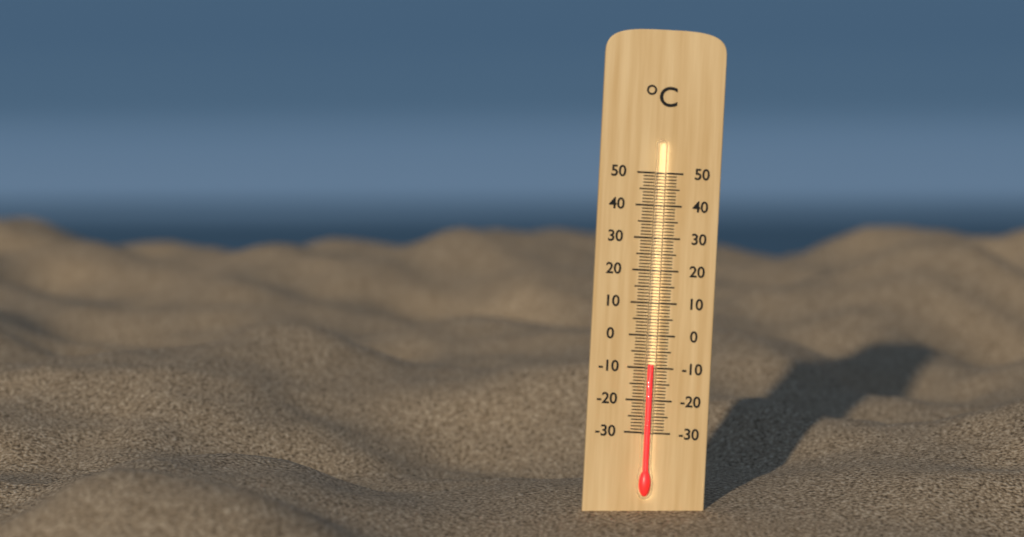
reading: -9 °C
